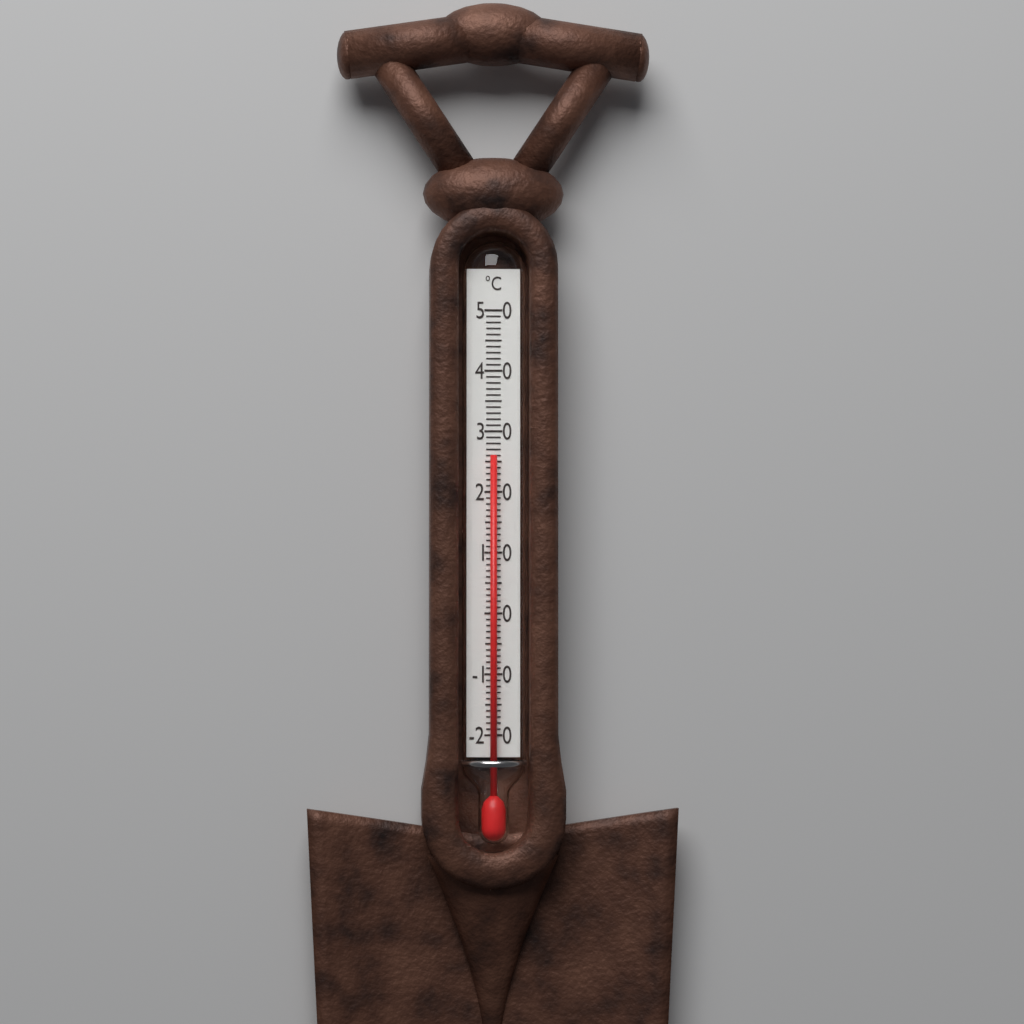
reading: 26 °C
